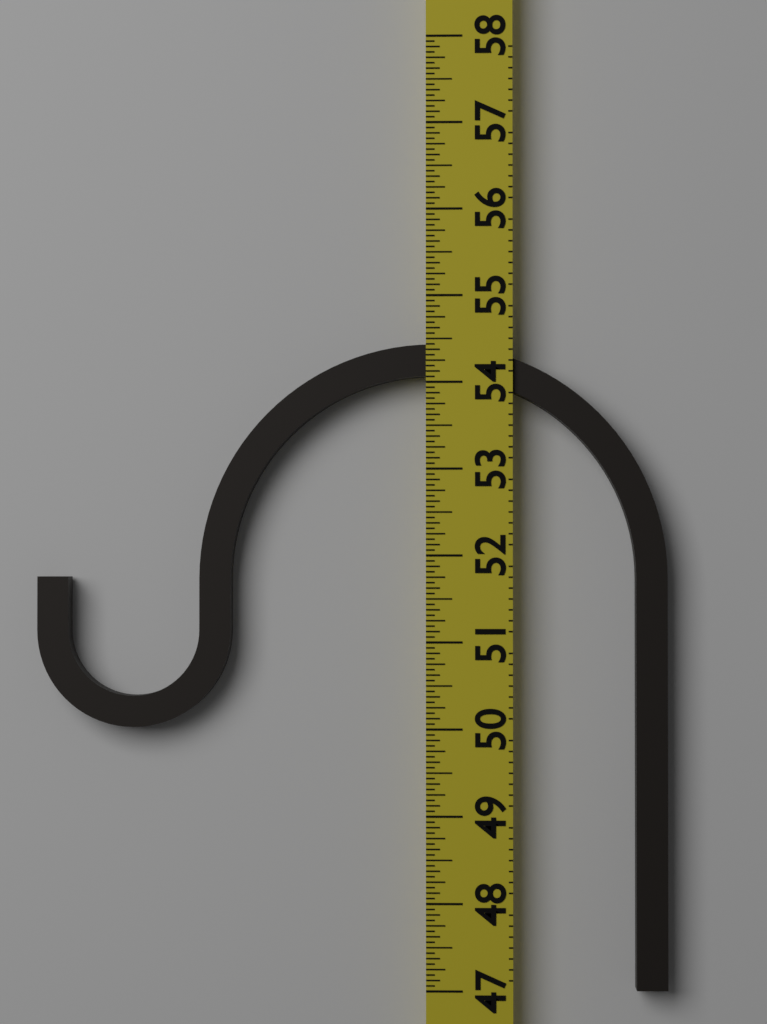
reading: 54.4375 (no unit)
